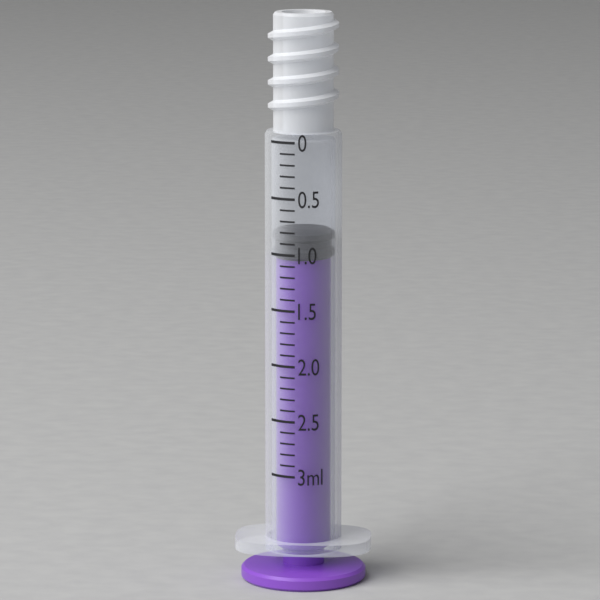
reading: 0.8 ml
